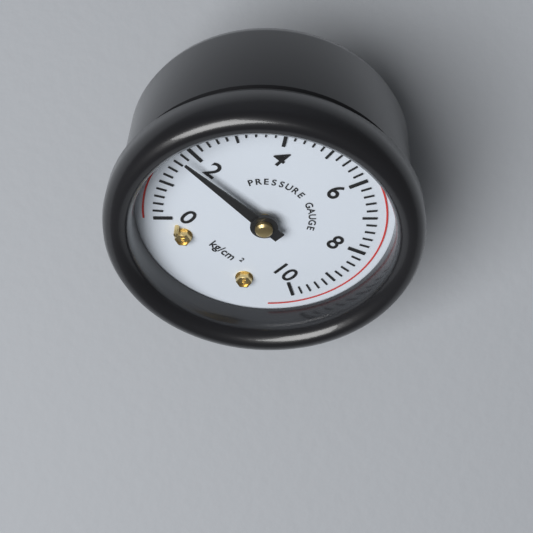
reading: 1.8 kg/cm²
